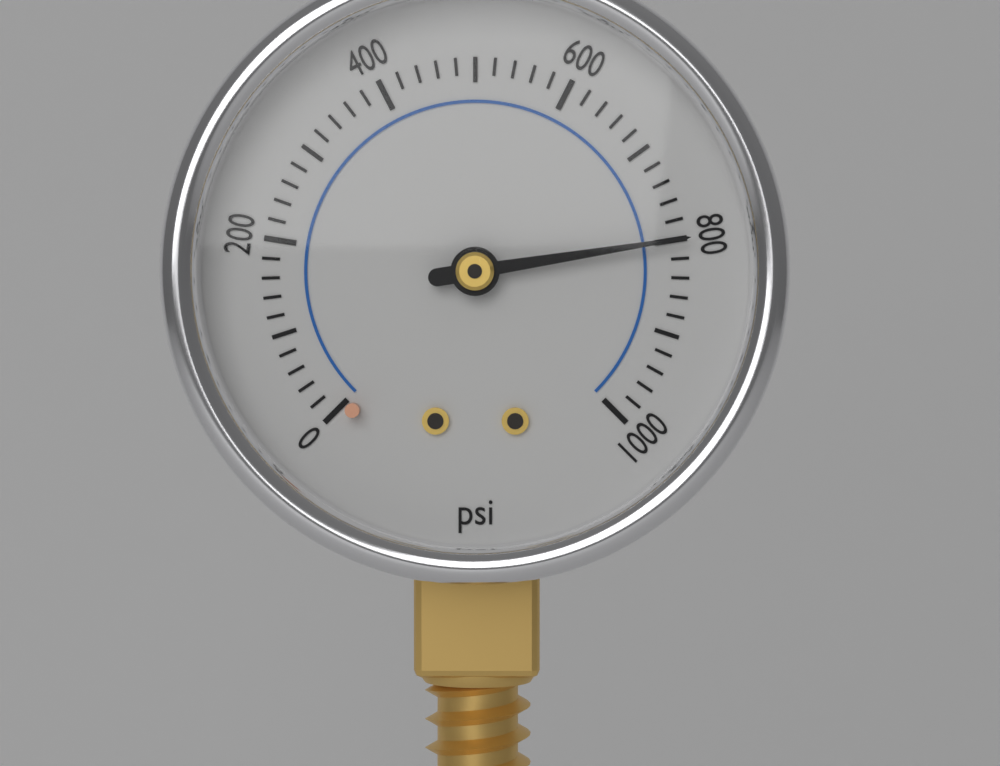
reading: 800 psi
